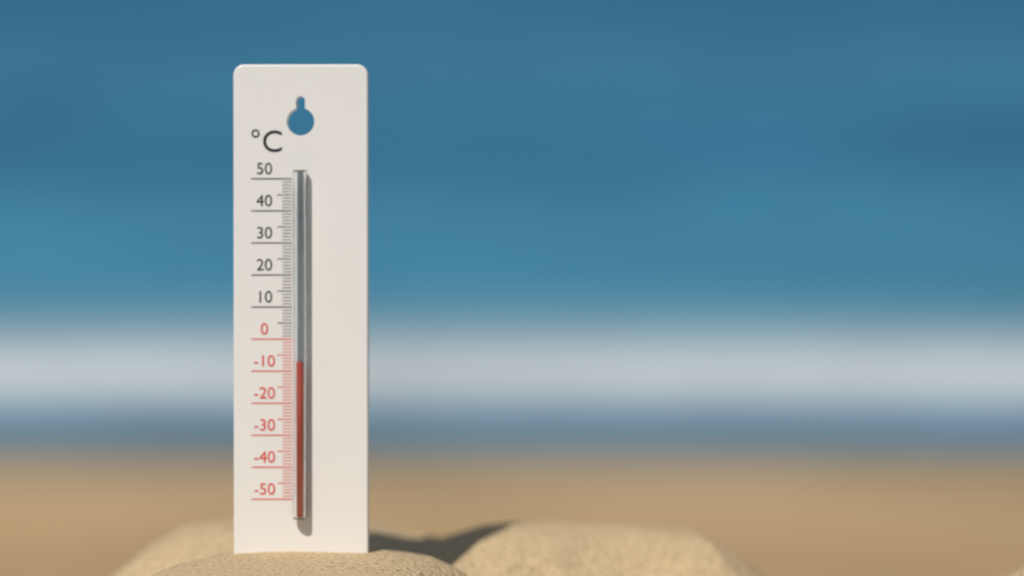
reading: -7 °C
